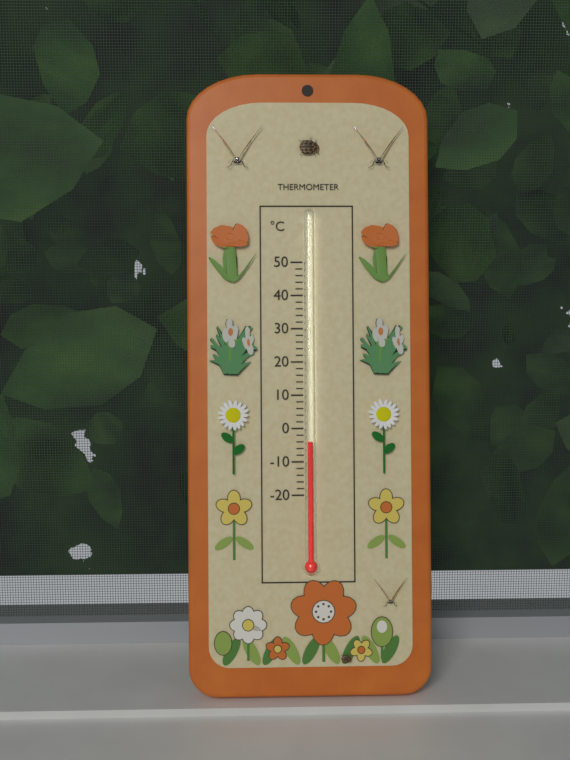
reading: -4 °C
